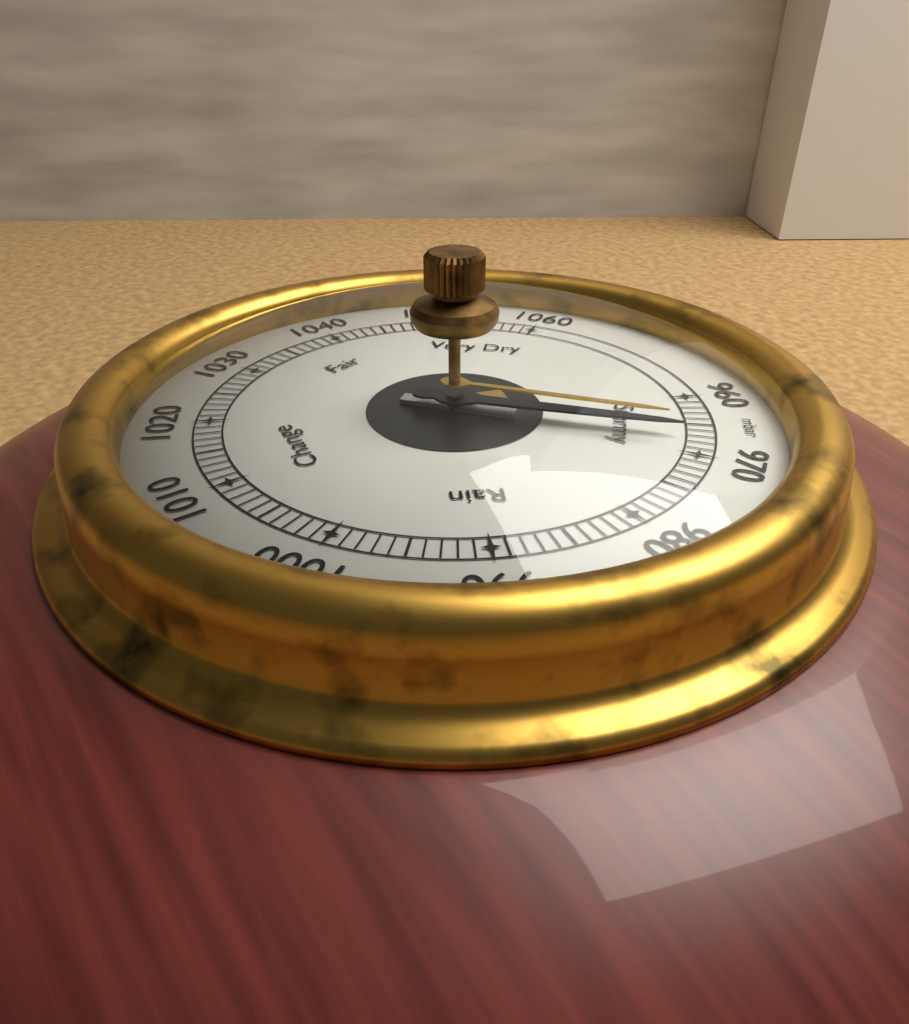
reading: 967 mbar
